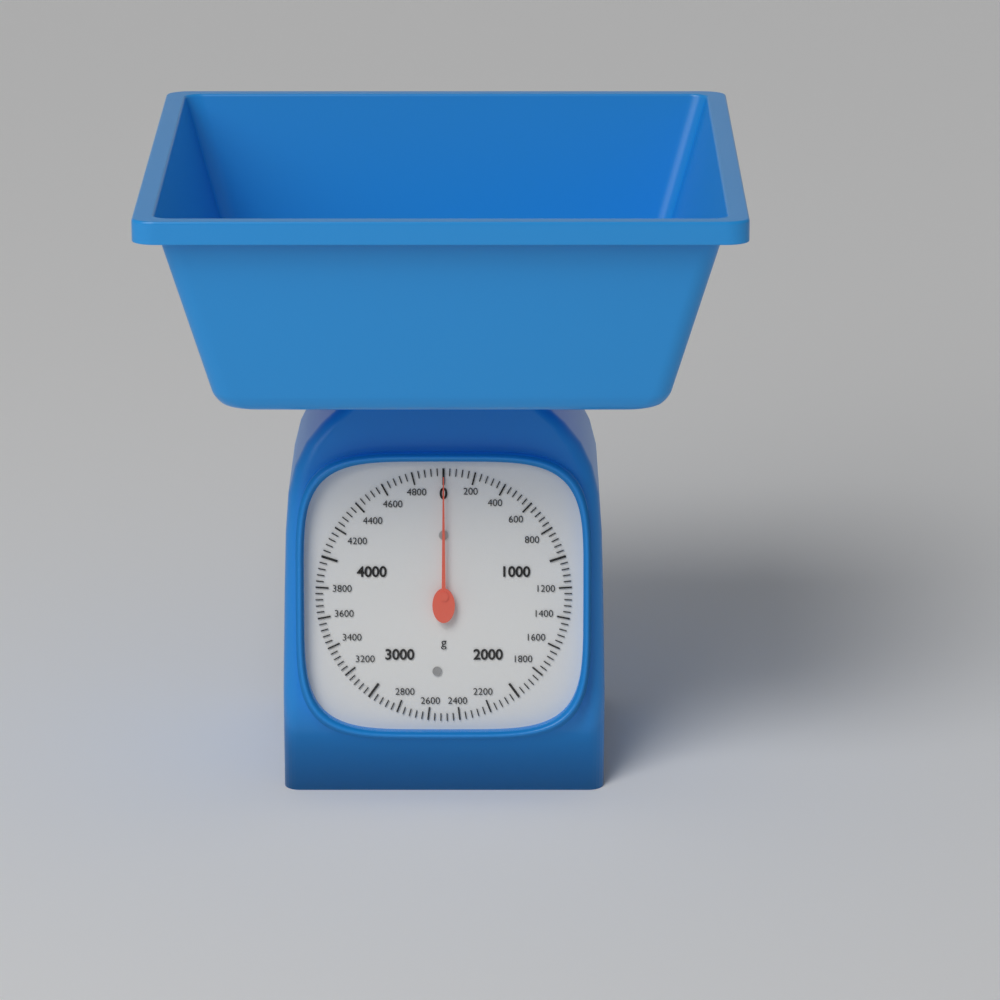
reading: 0 g
